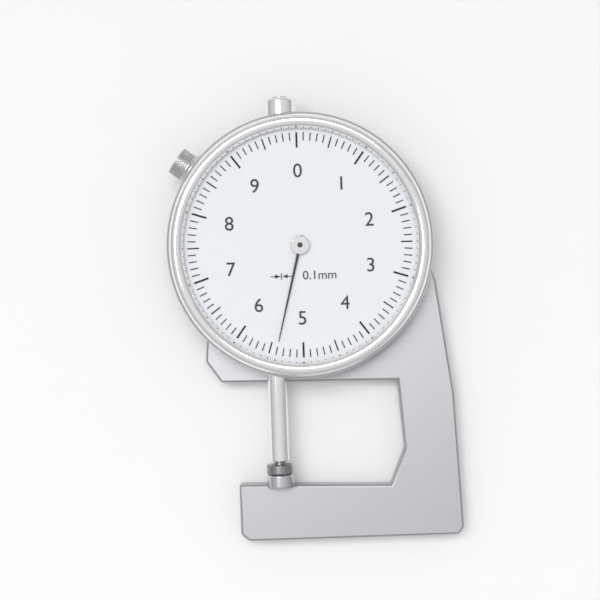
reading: 5.4 mm
